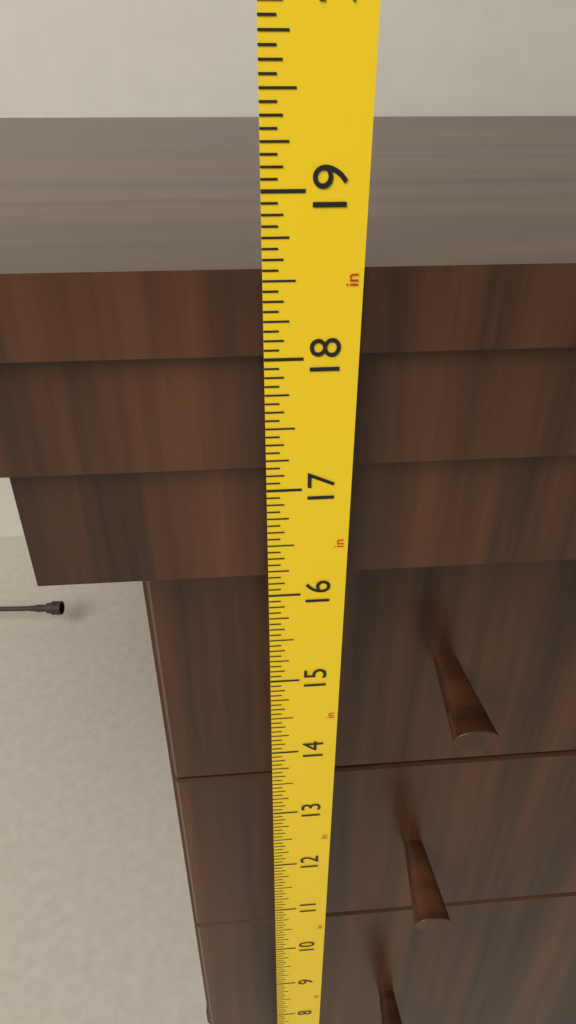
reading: 18.5625 in
